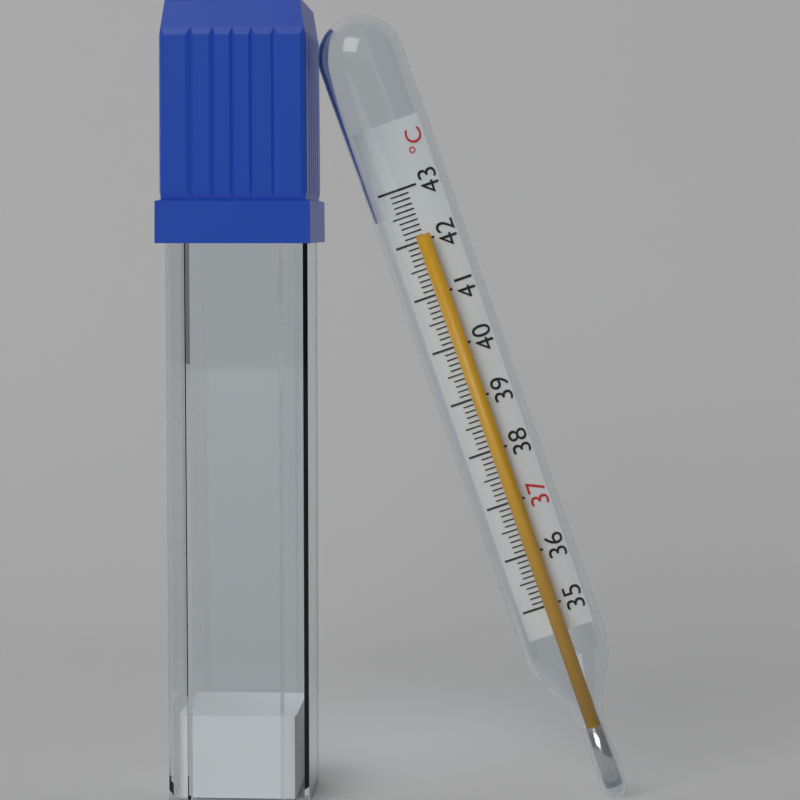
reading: 42.1 °C
